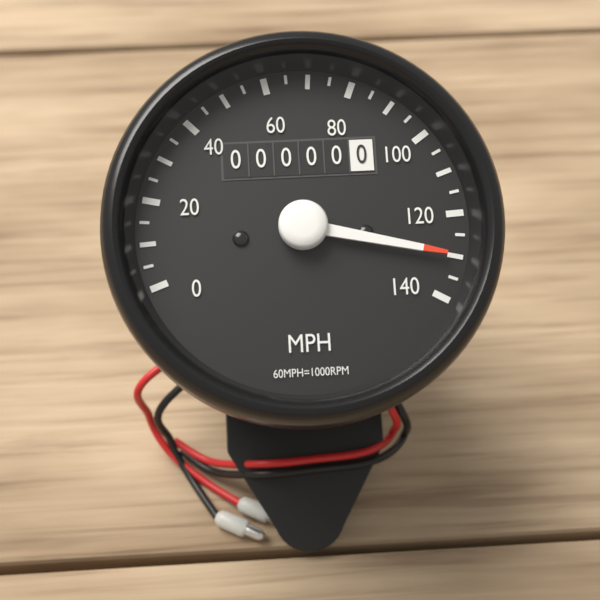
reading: 130 MPH
